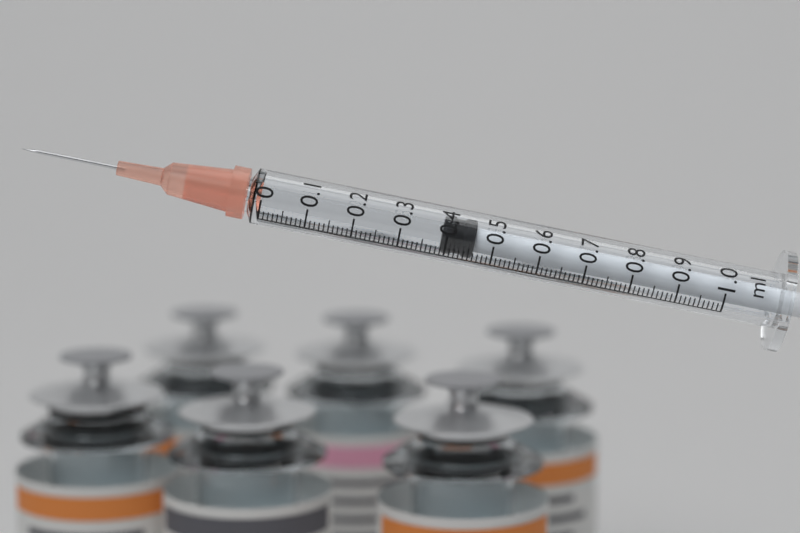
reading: 0.39 ml
